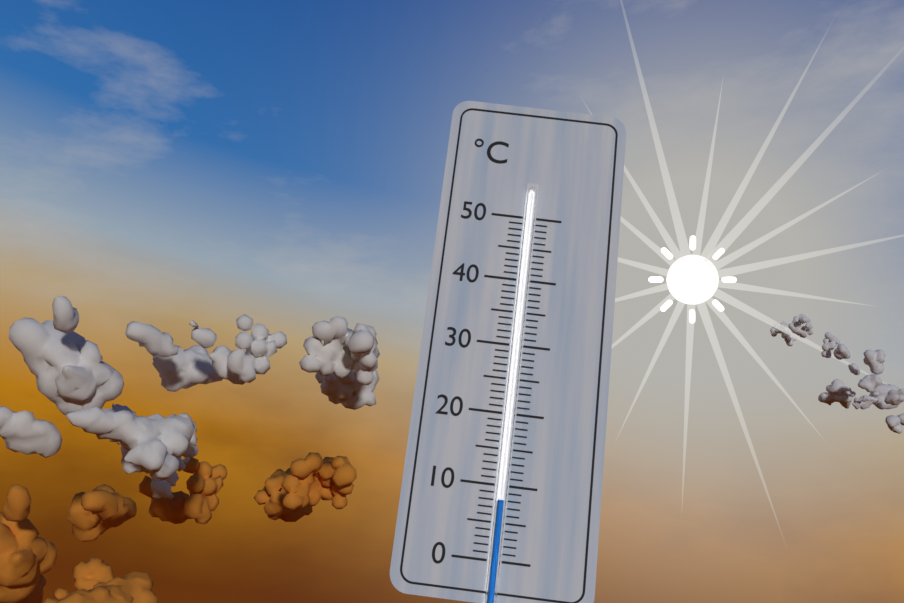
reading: 8 °C
